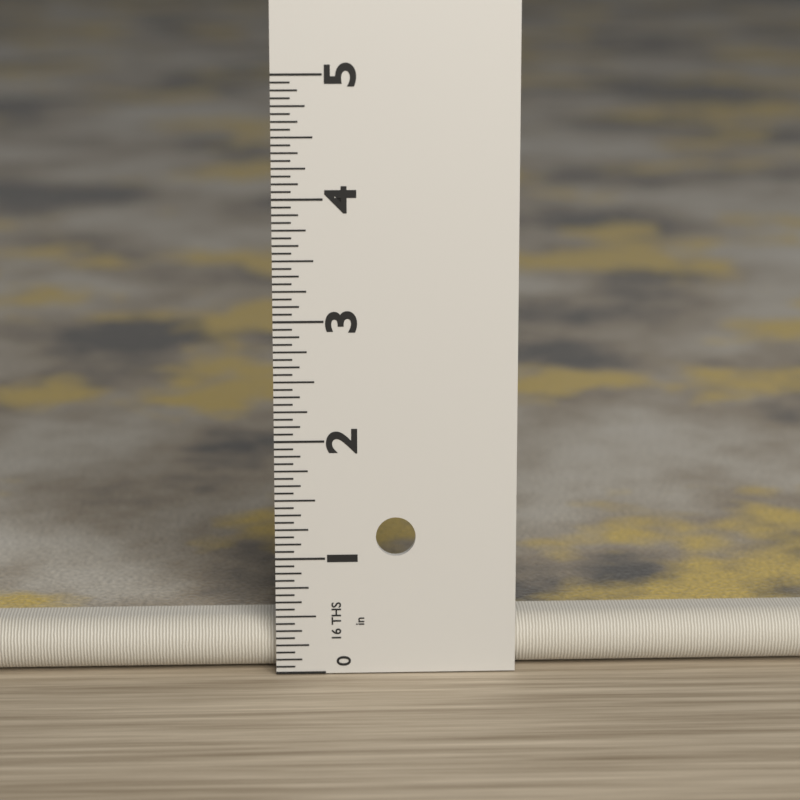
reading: 0.4375 in
